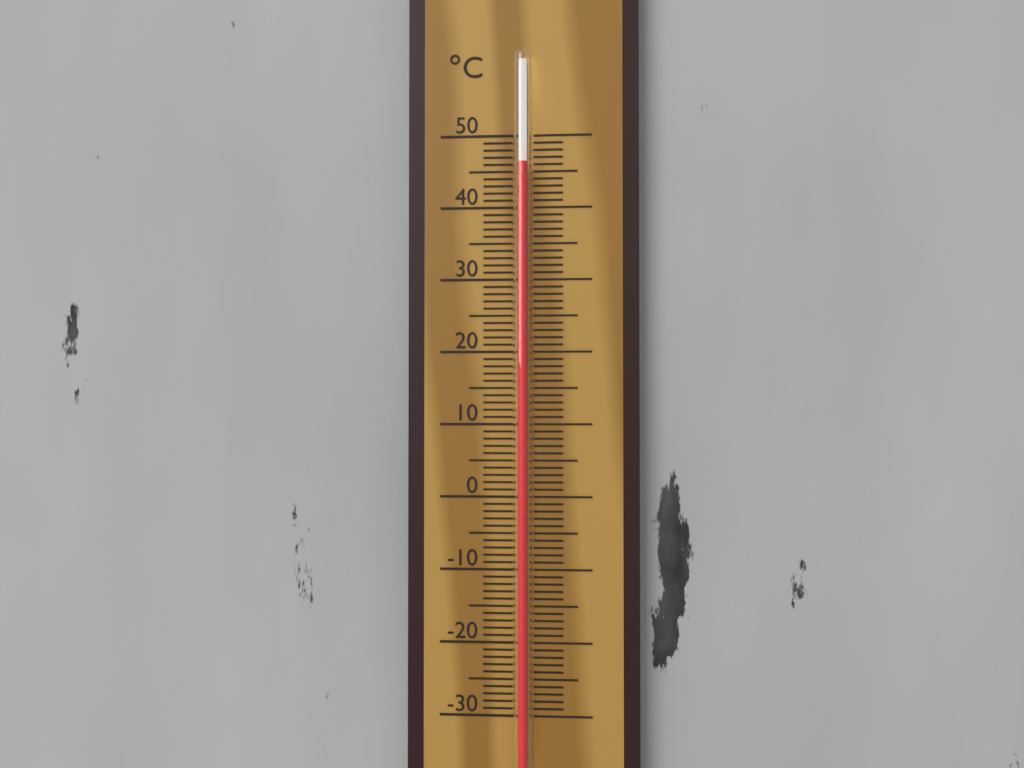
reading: 46 °C
